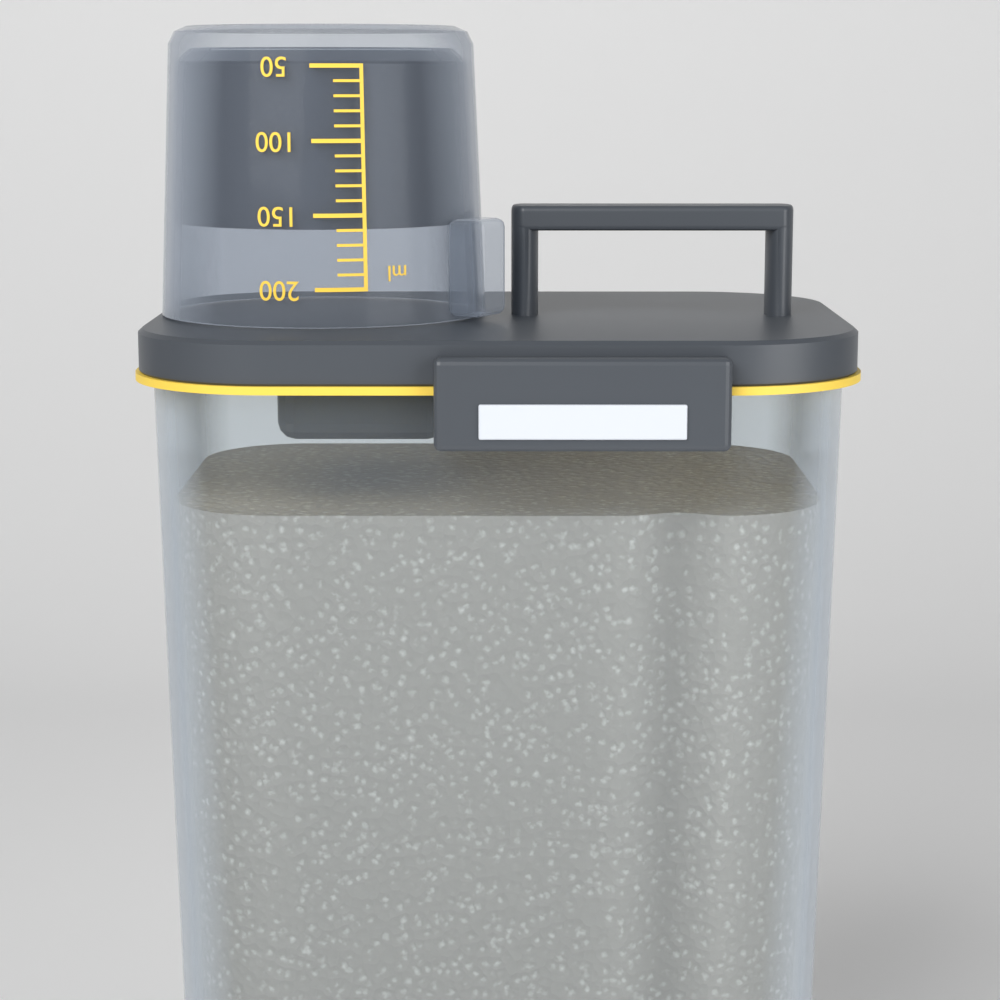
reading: 160 ml
